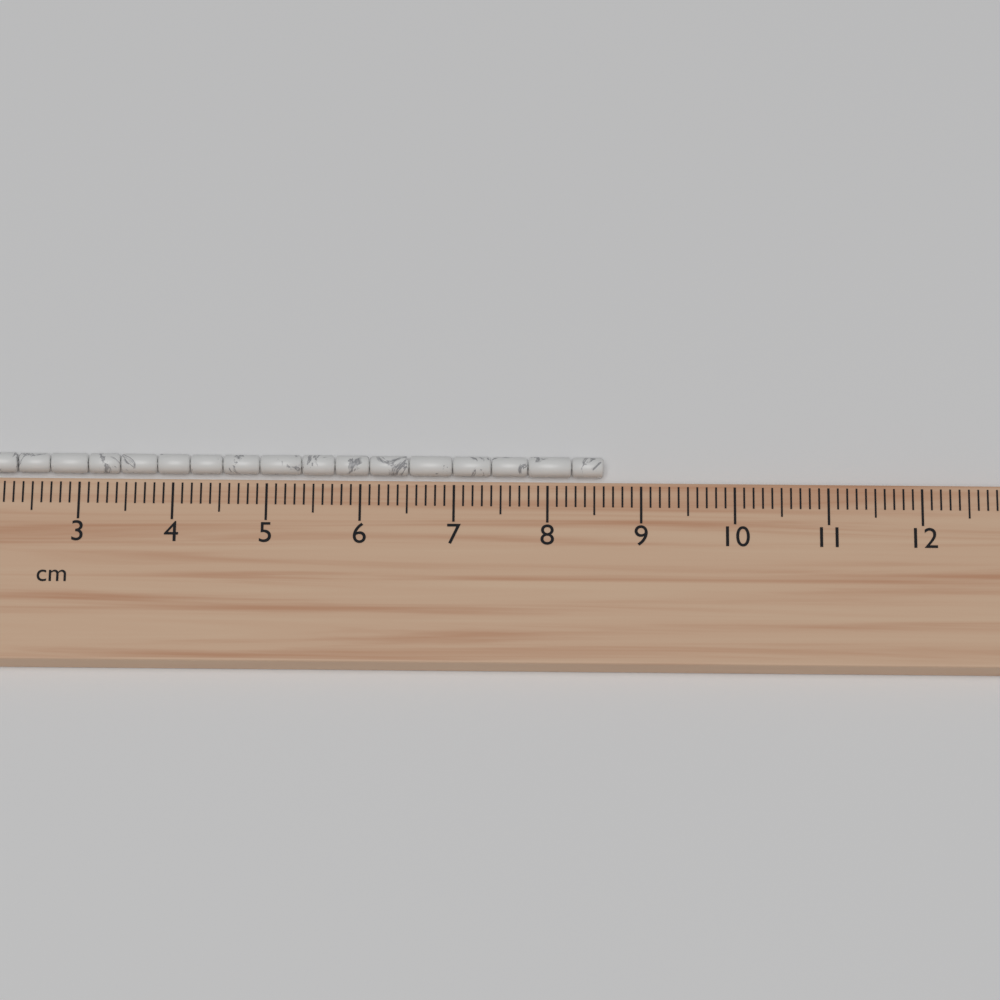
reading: 8.6 cm
